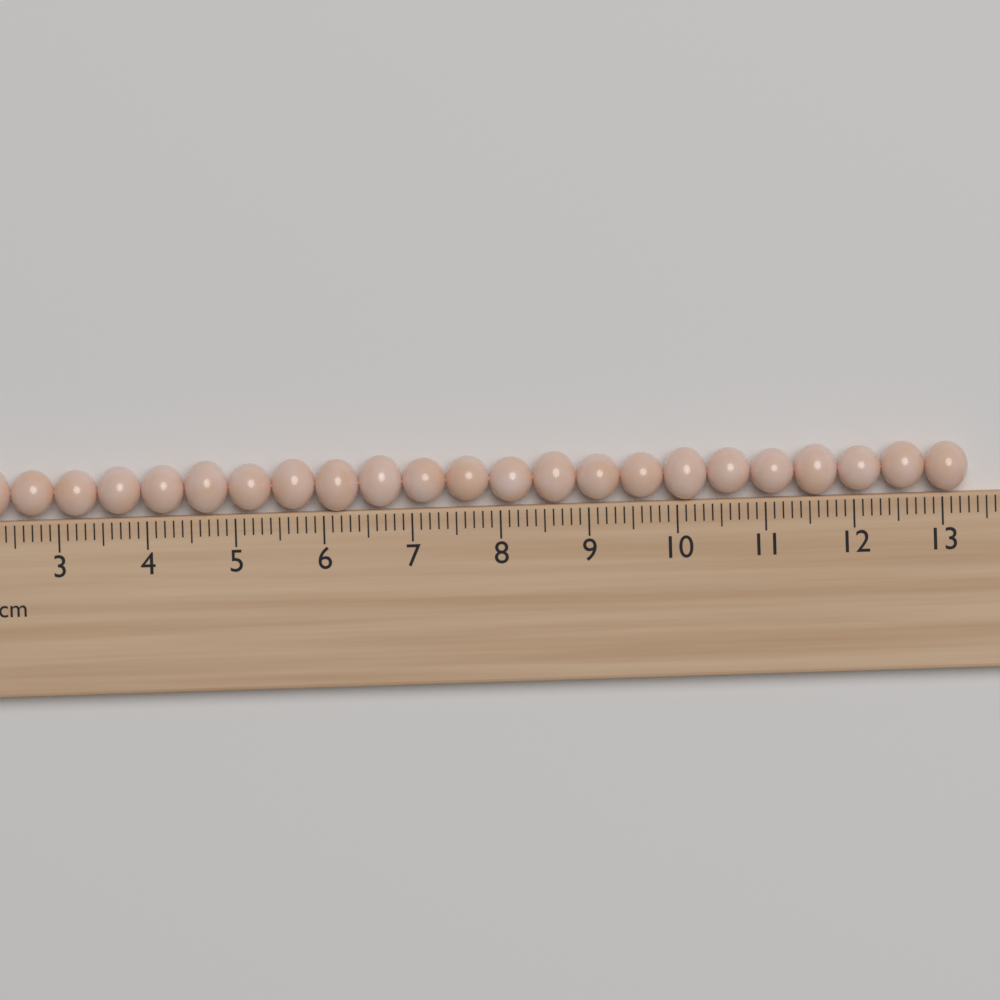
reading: 13.3 cm
